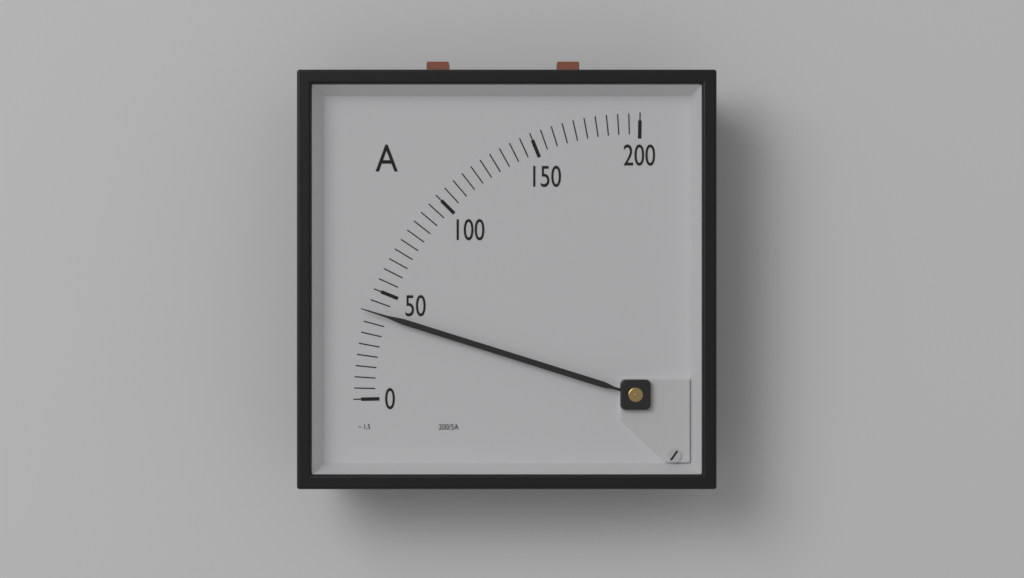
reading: 40 A
